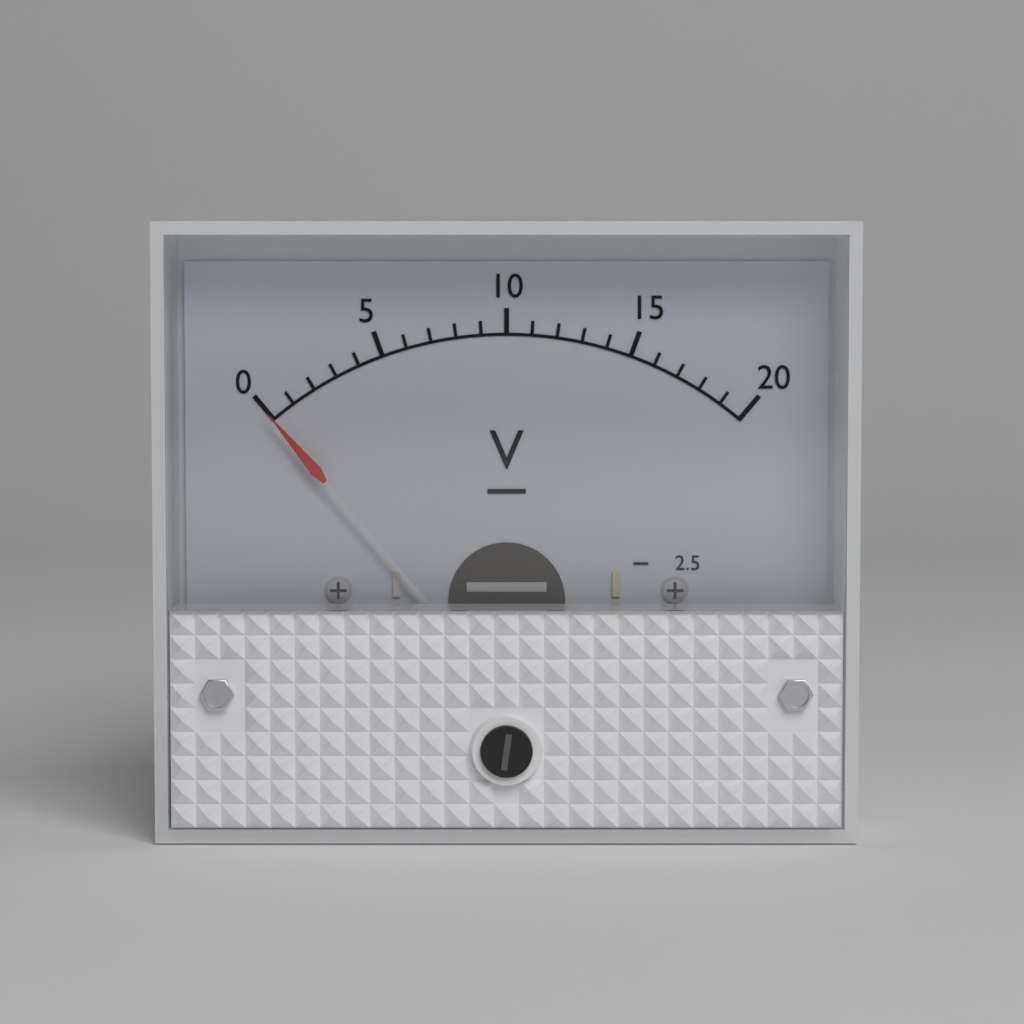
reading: 0 V
